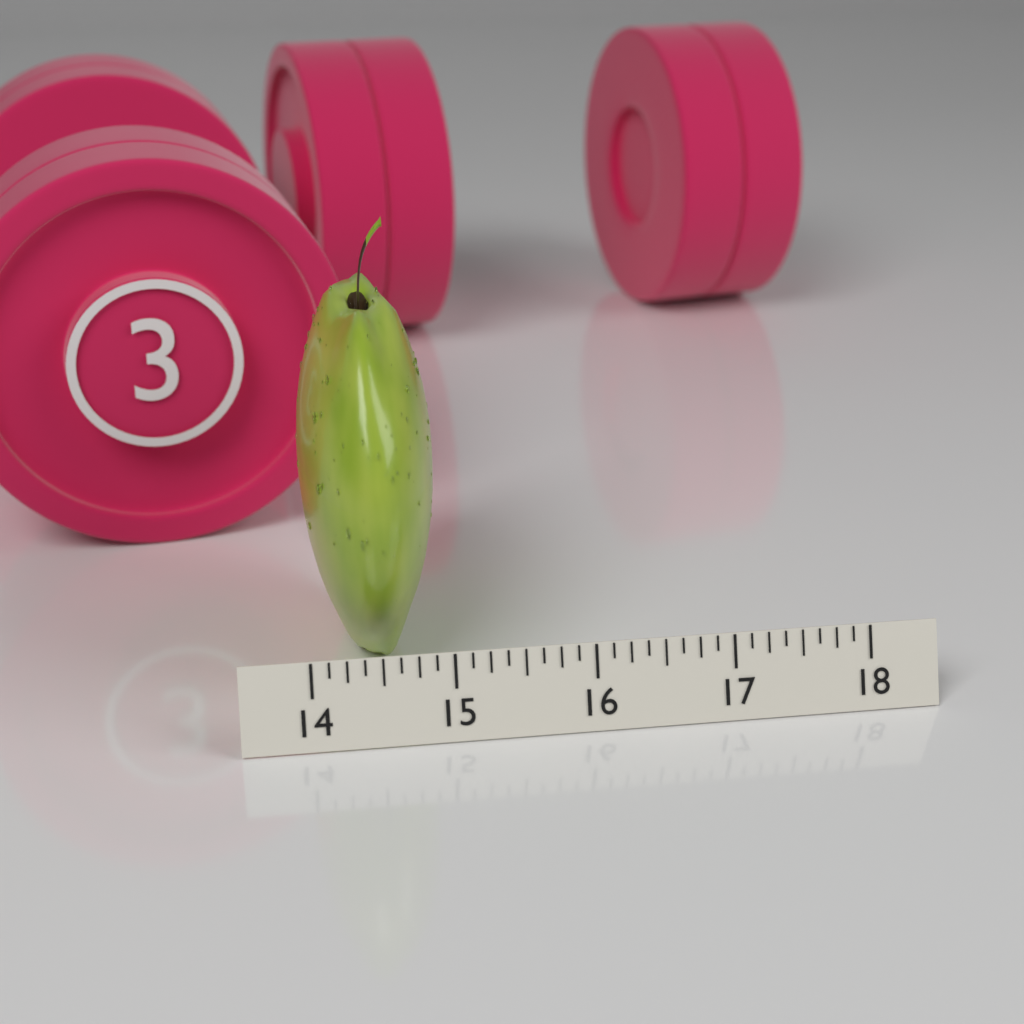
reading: 15.000 (no unit)
